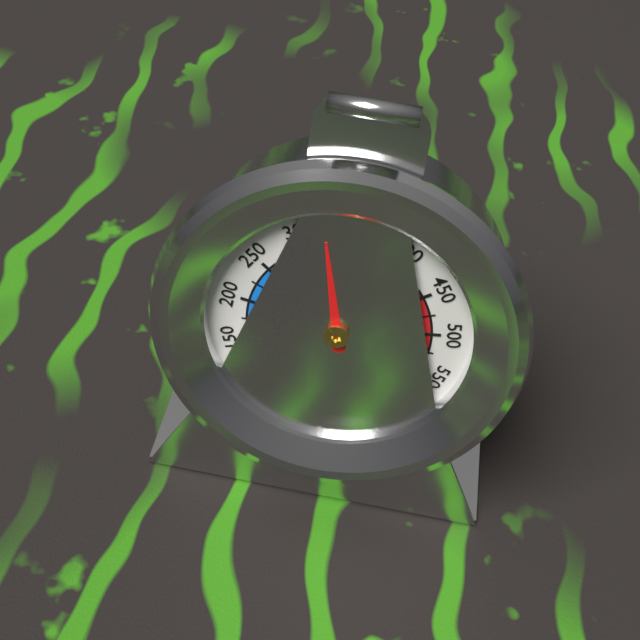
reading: 325 °F
